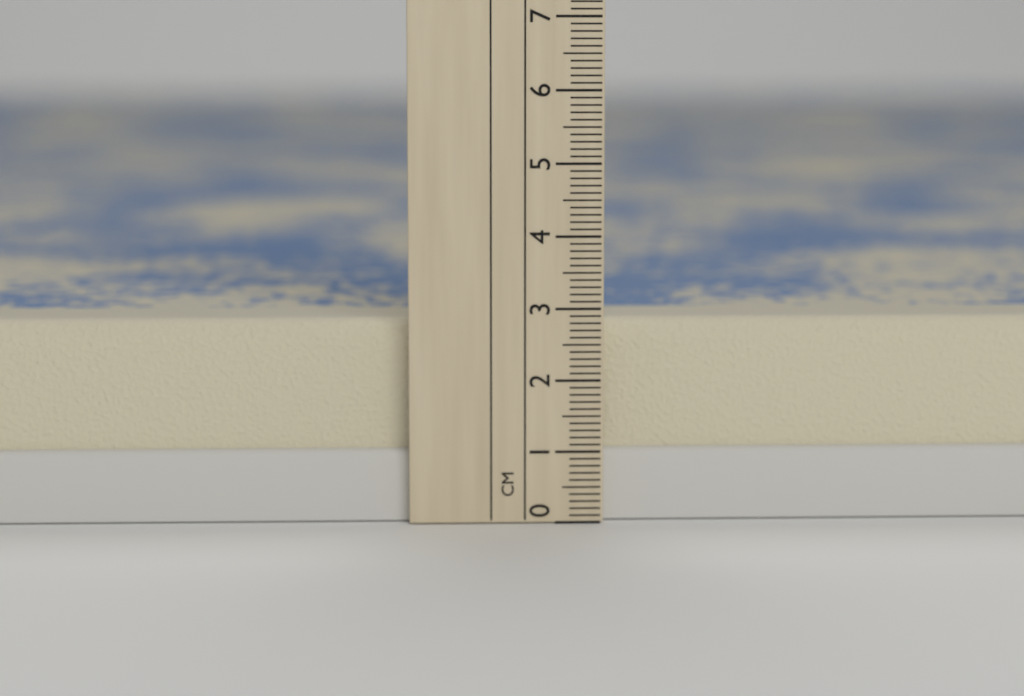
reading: 2.8 cm
